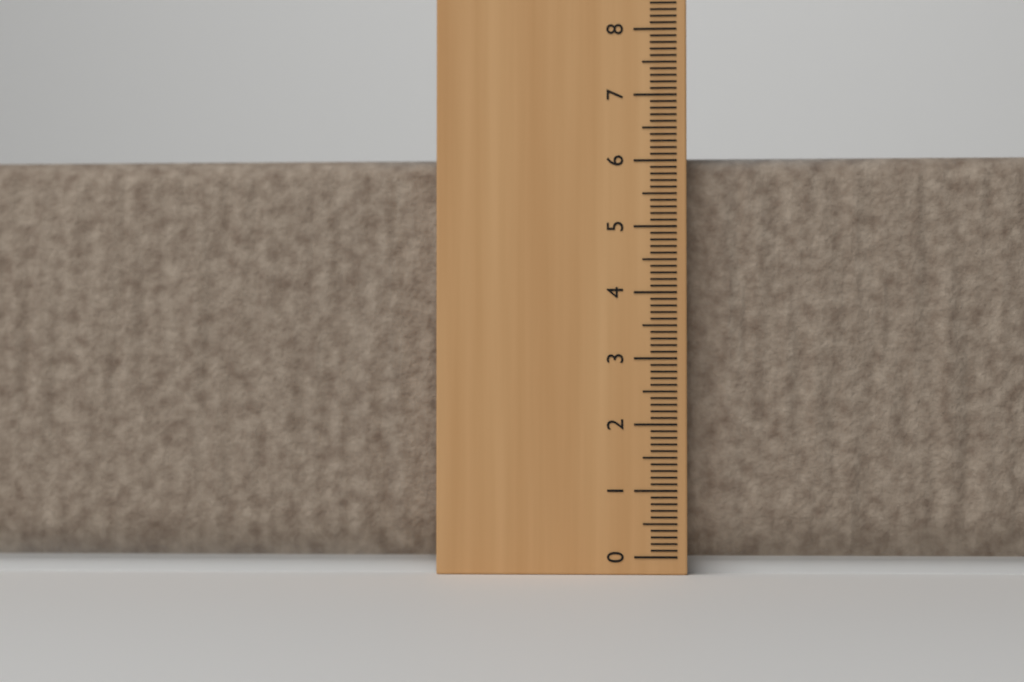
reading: 6.1 cm
